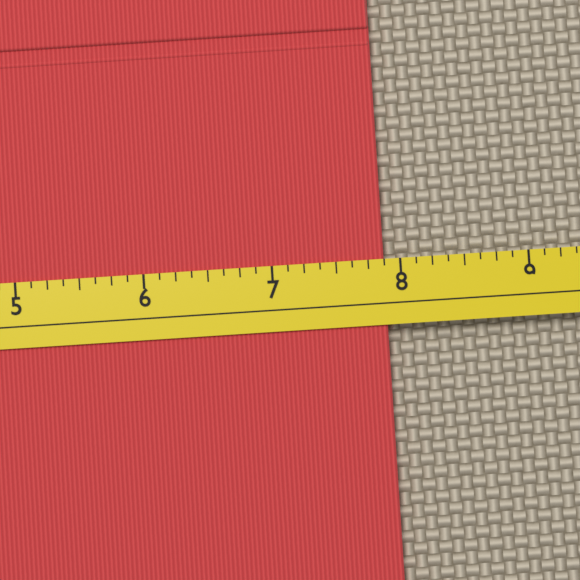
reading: 7.875 (no unit)
